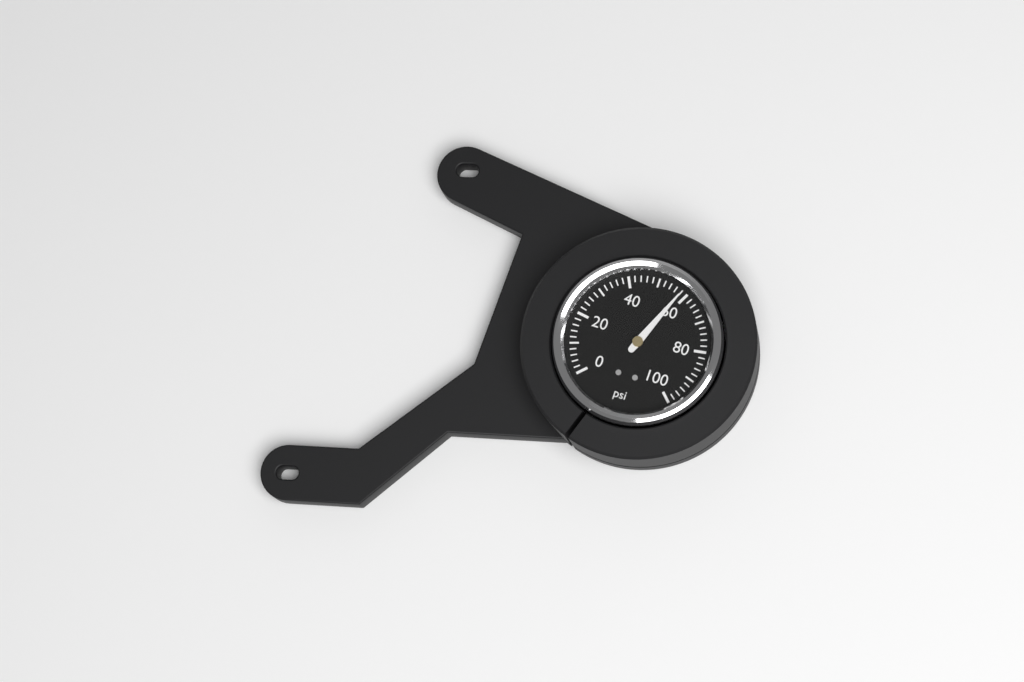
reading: 58 psi
